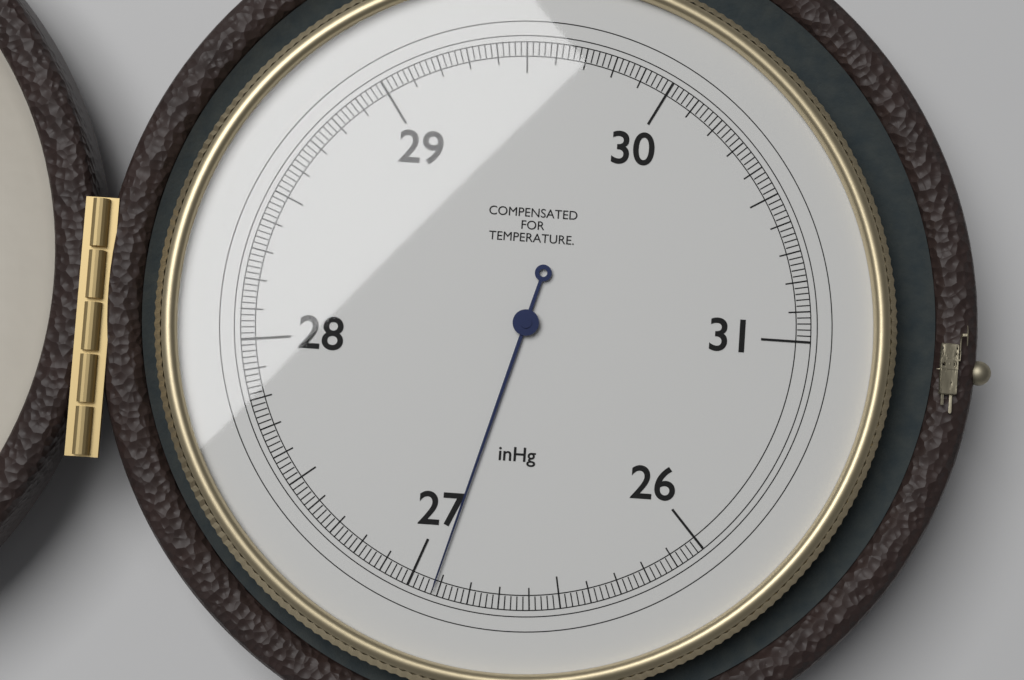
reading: 26.92 inHg
